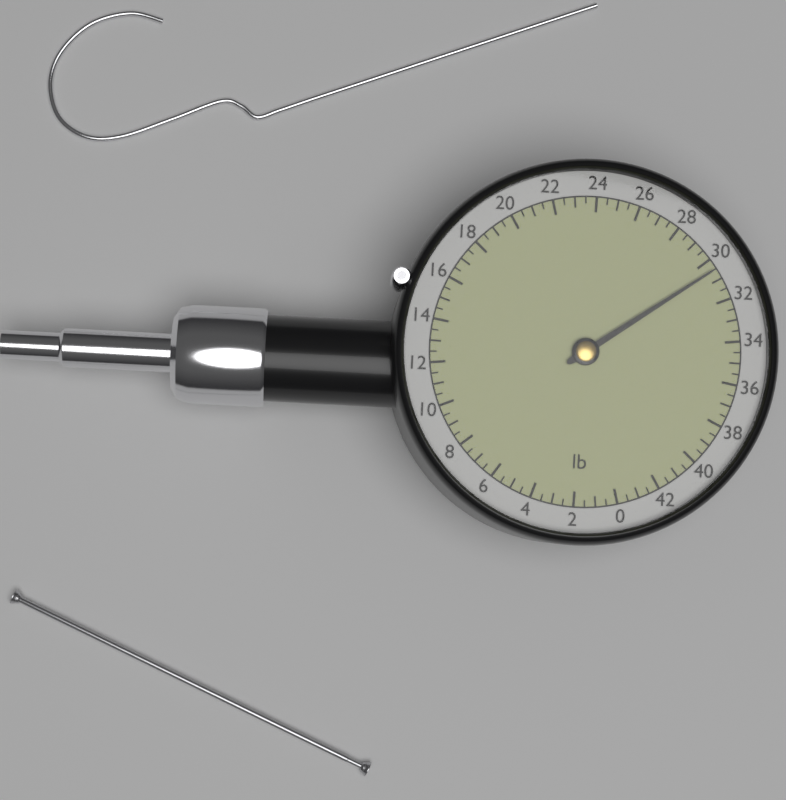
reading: 30.5 lb
